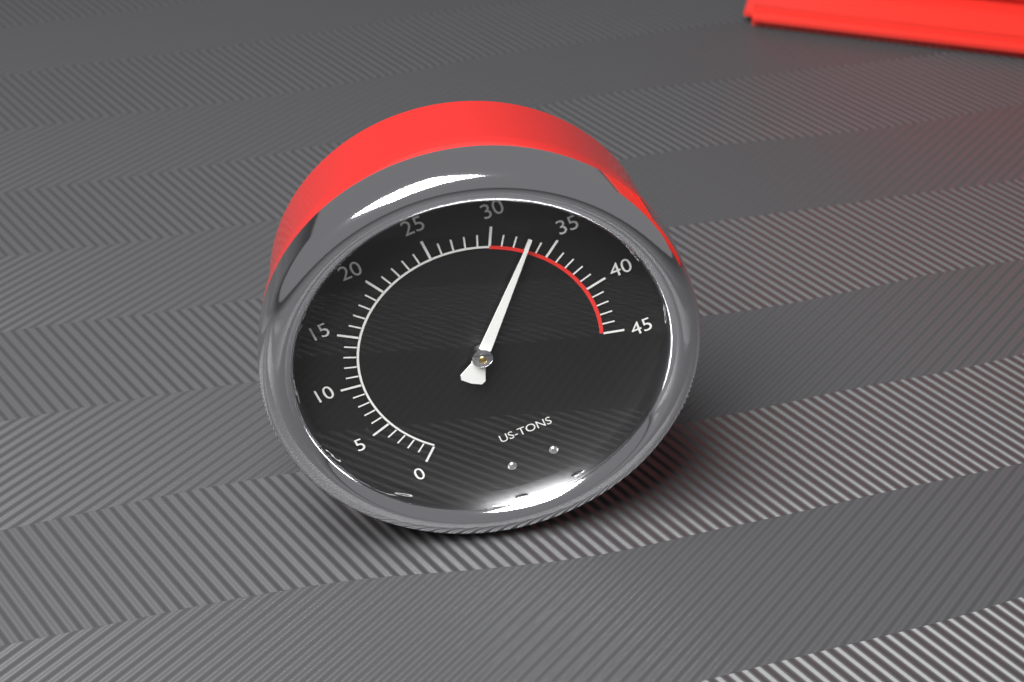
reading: 33 US tons
